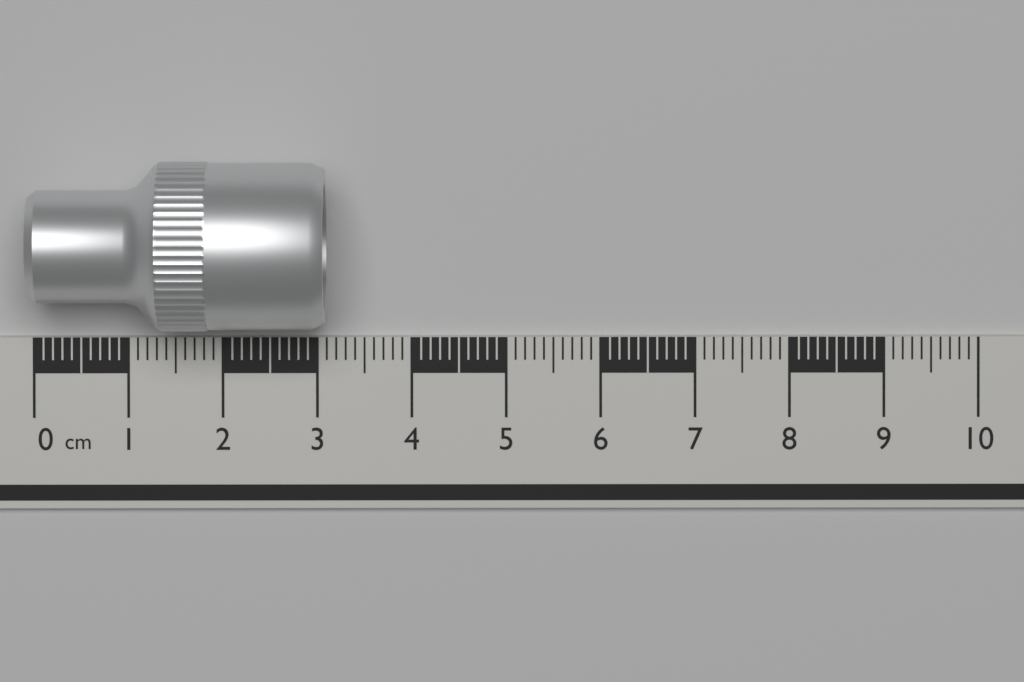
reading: 3.1 cm
